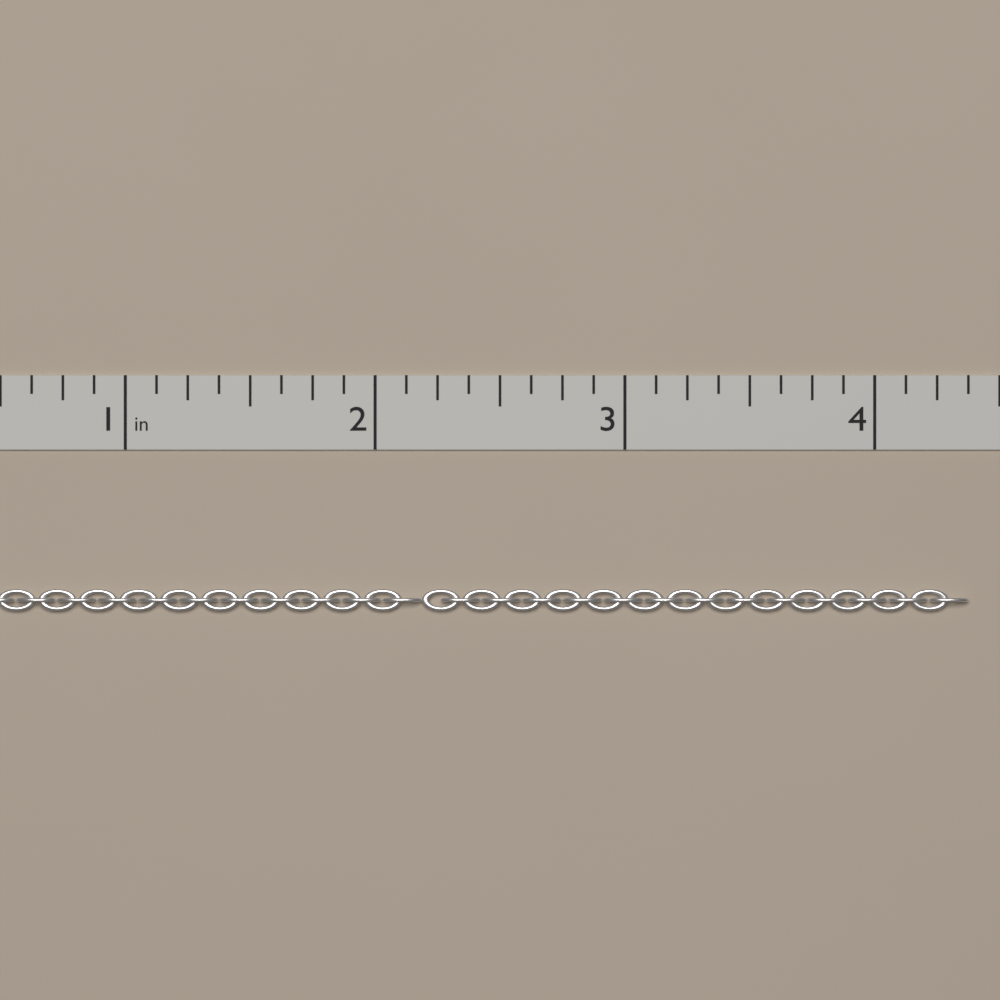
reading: 4.375 in
